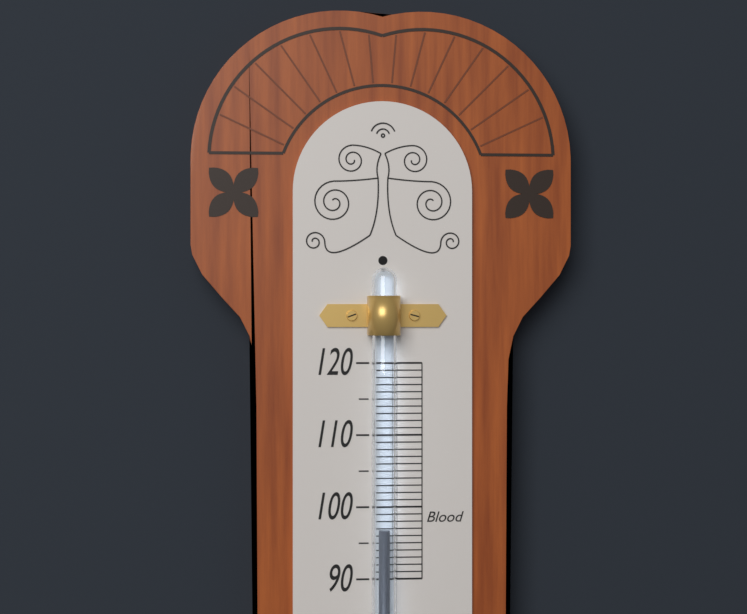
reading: 97 (no unit)
